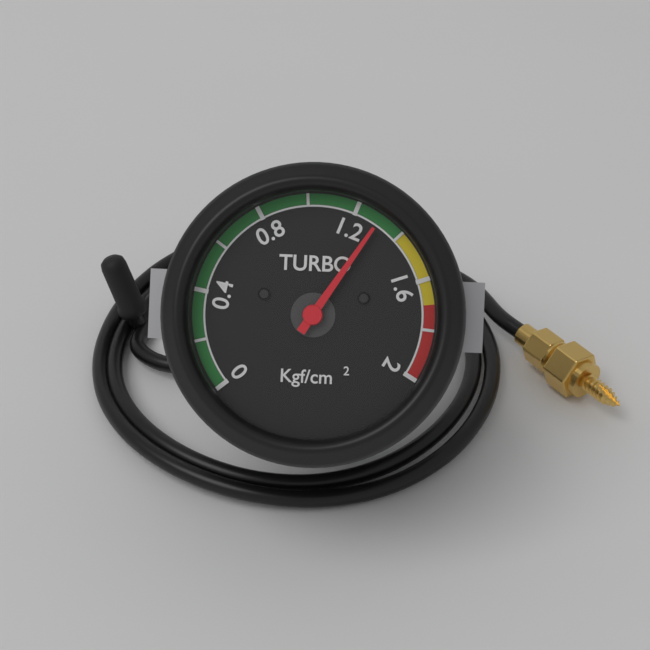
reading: 1.3 kgf/cm2
